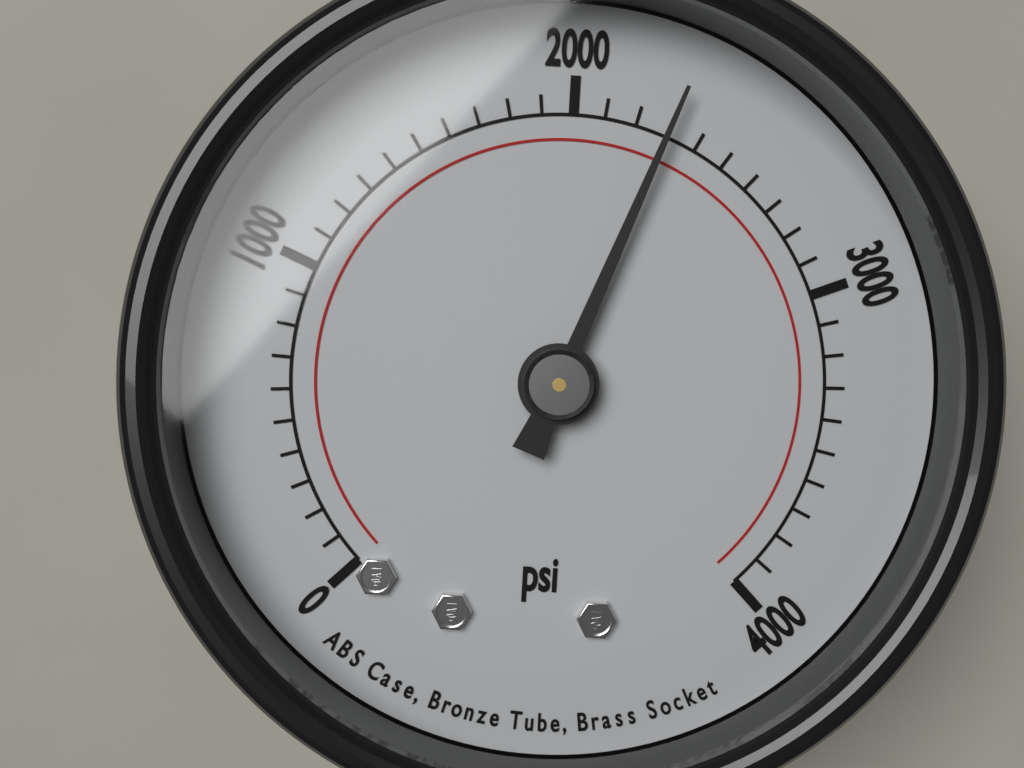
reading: 2300 psi
